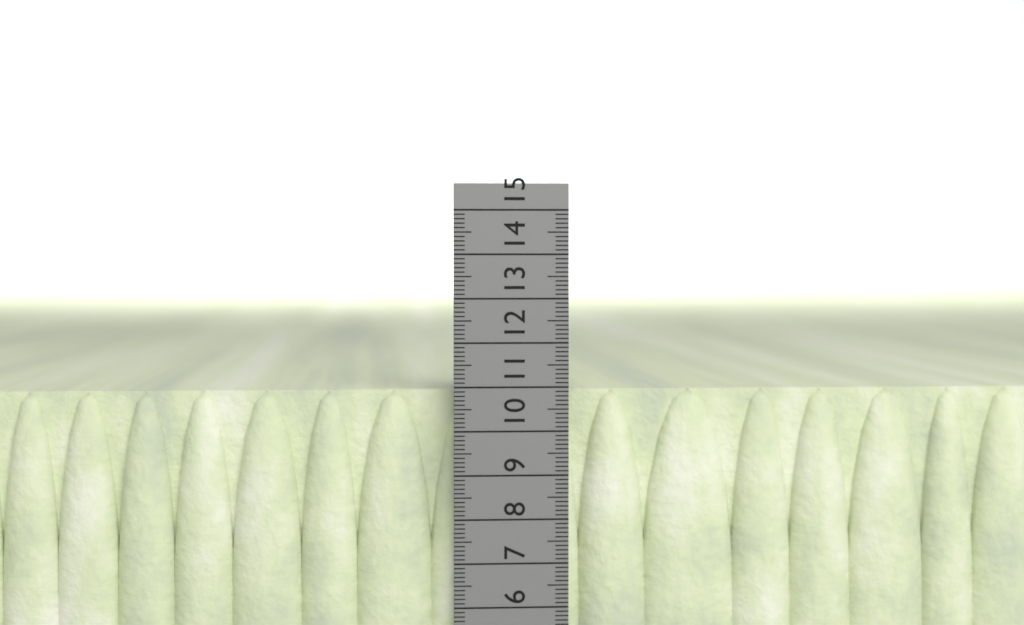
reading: 10.9 cm
